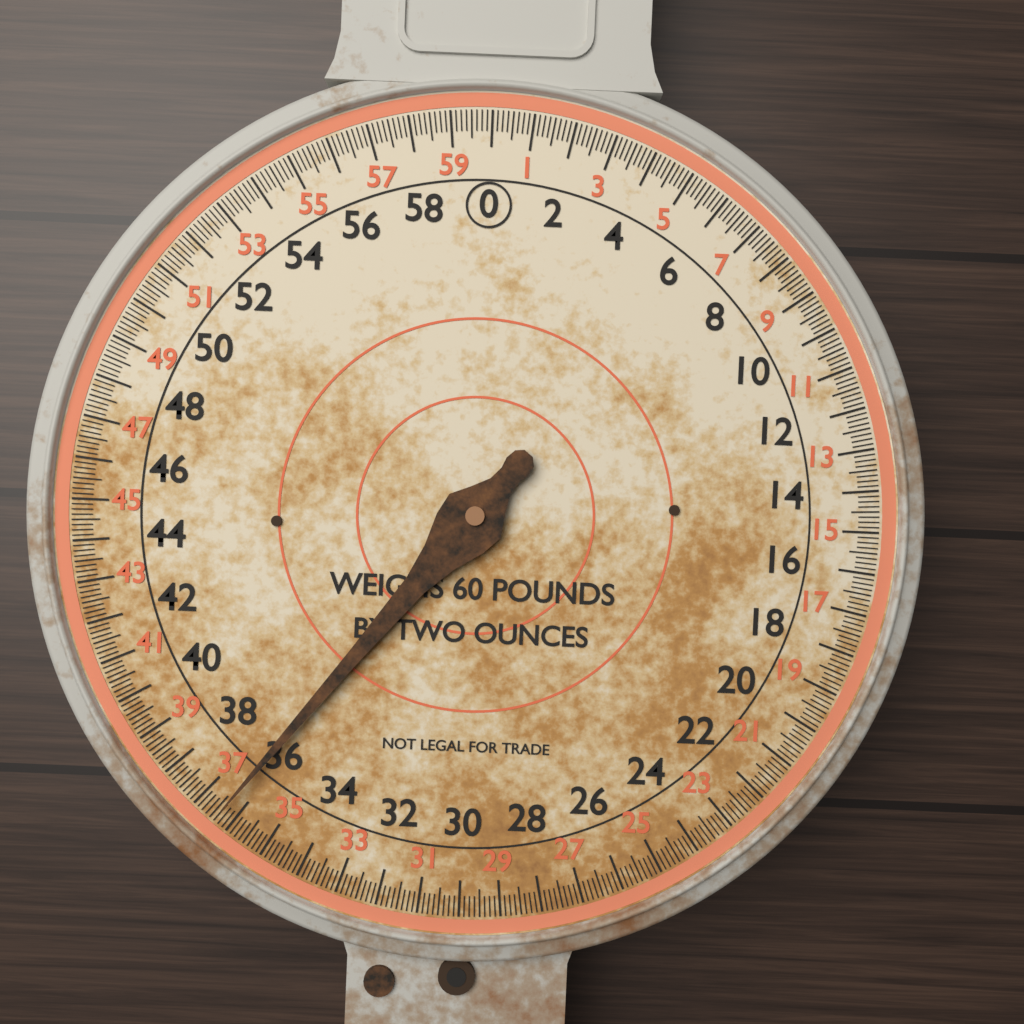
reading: 36.375 lb
